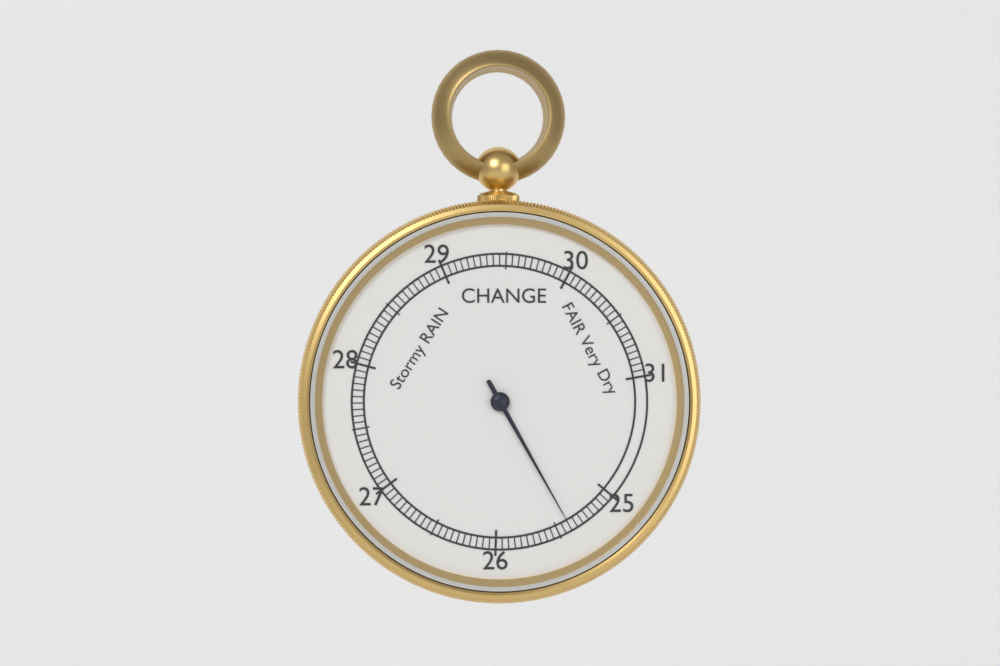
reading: 25.40 inHg
